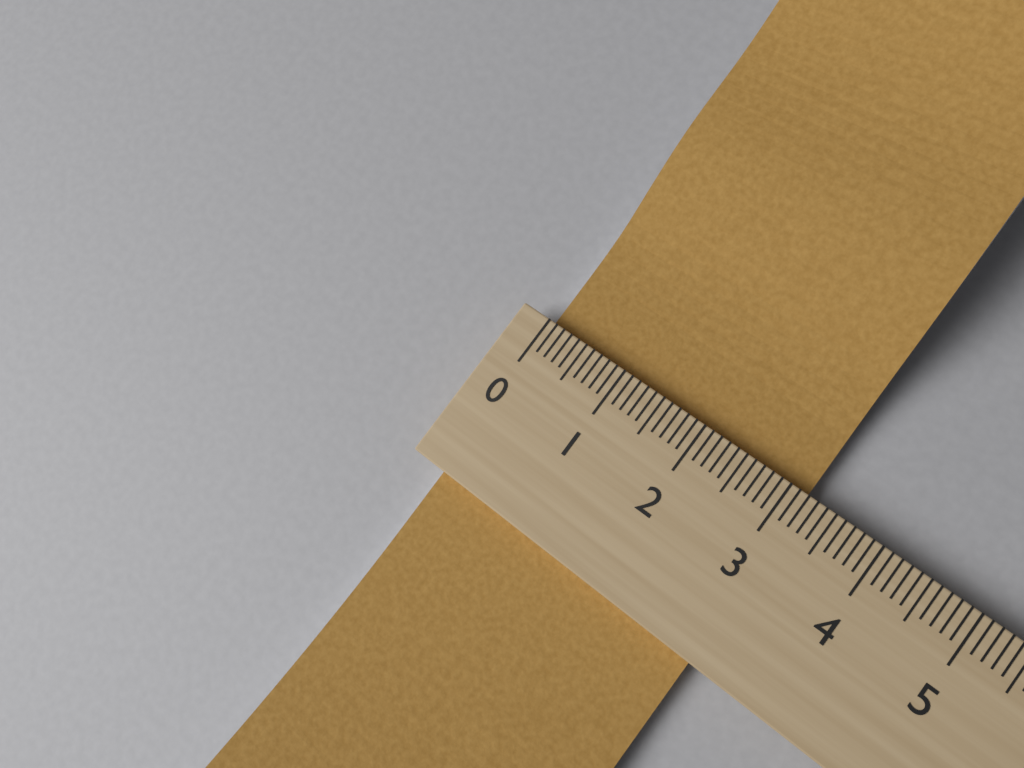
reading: 3.2 (no unit)
